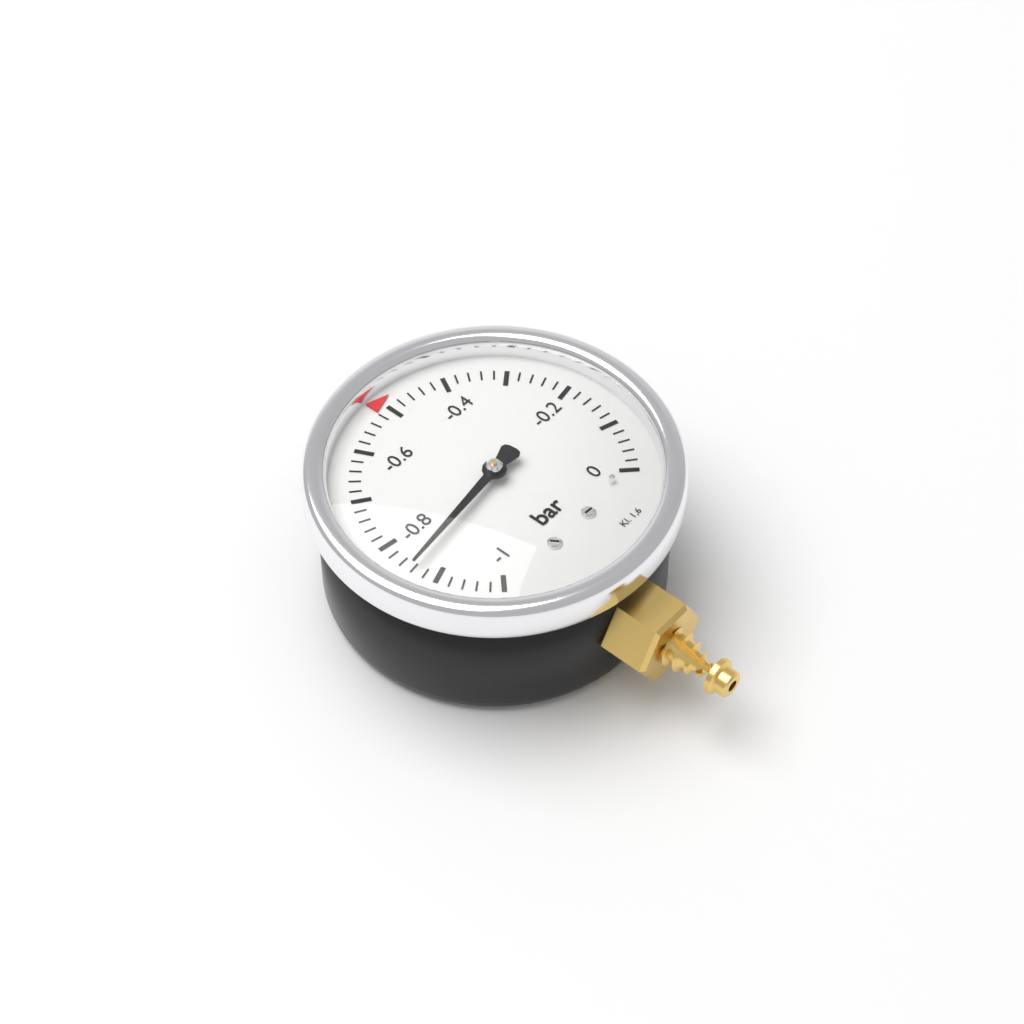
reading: -0.86 bar
